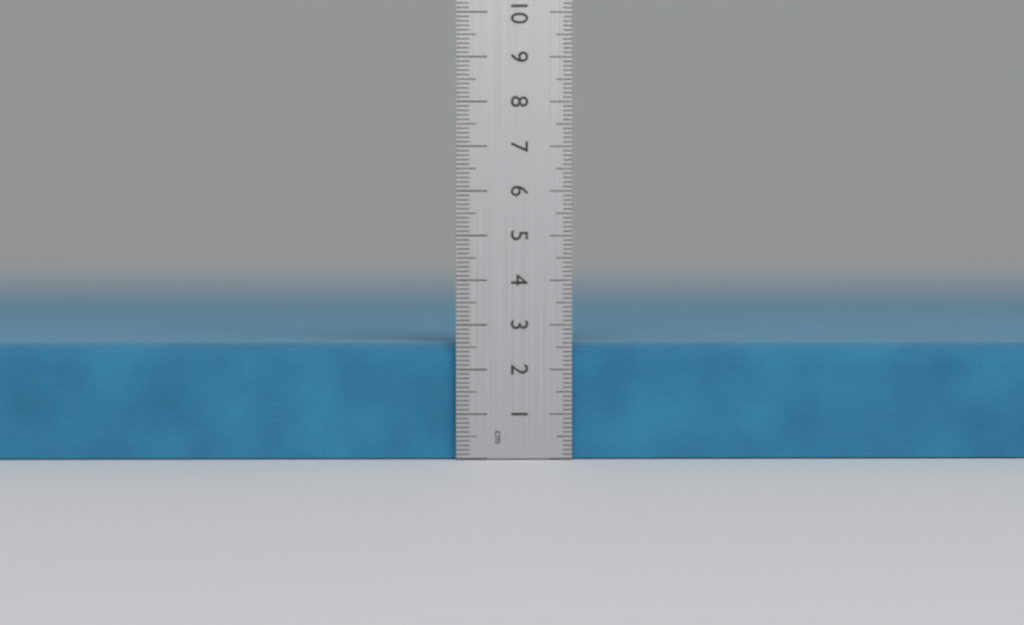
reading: 2.6 cm
